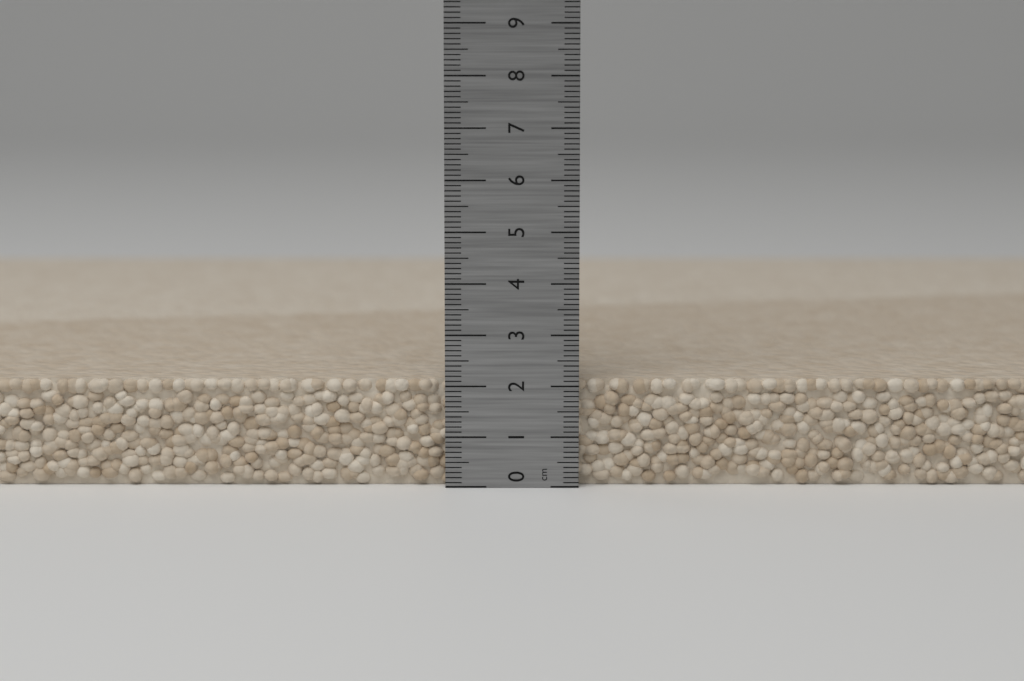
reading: 2.1 cm
